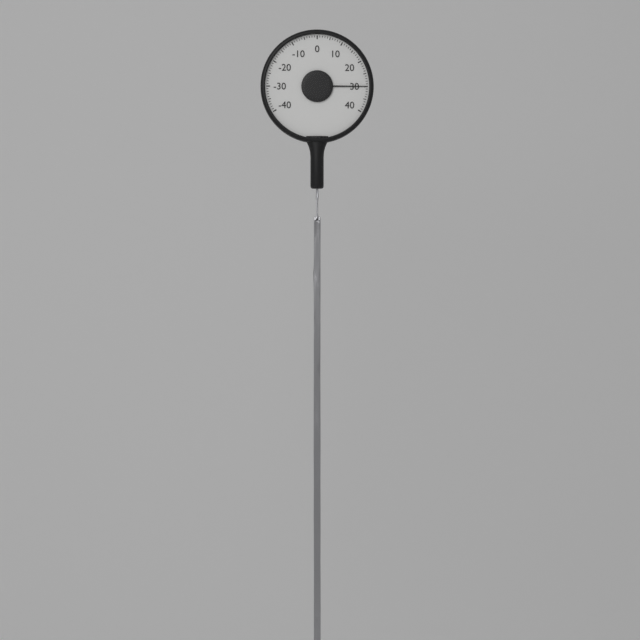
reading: 30 (no unit)
